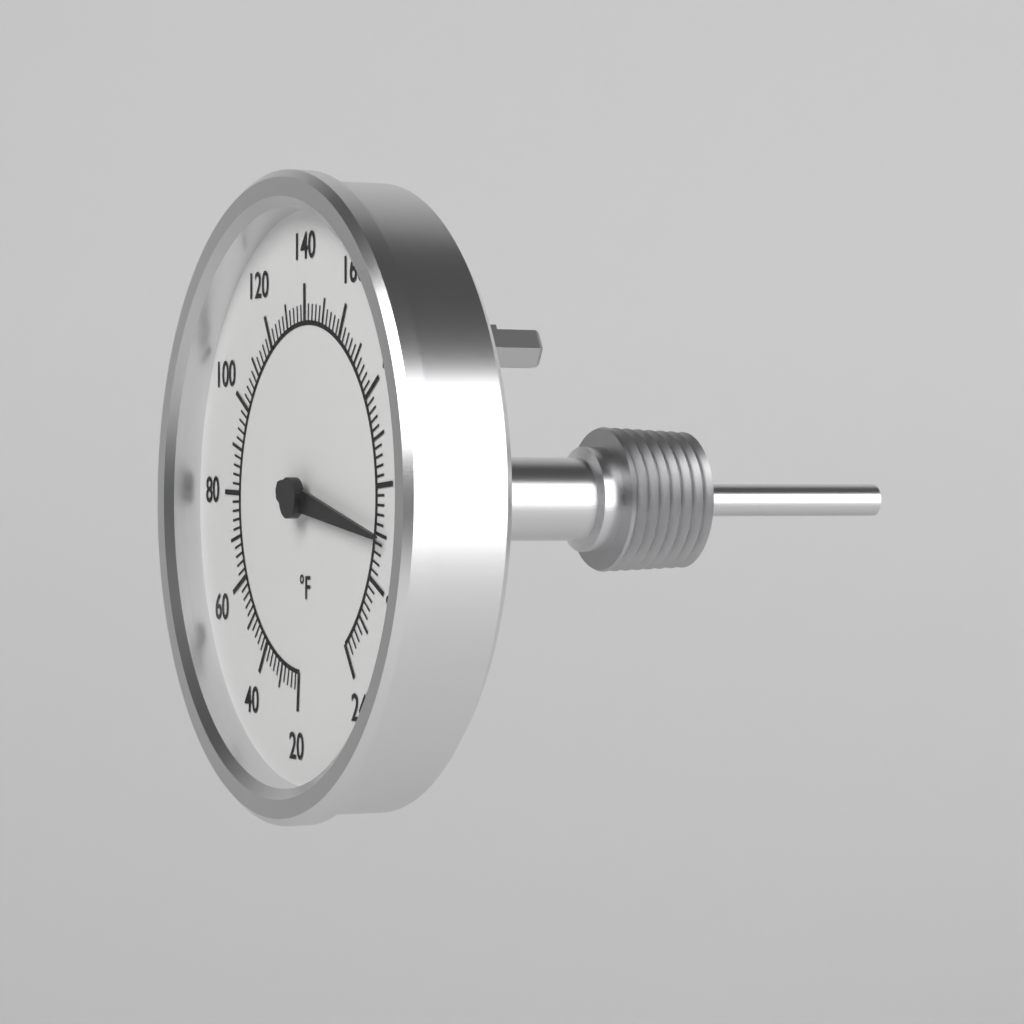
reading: 210 °F
